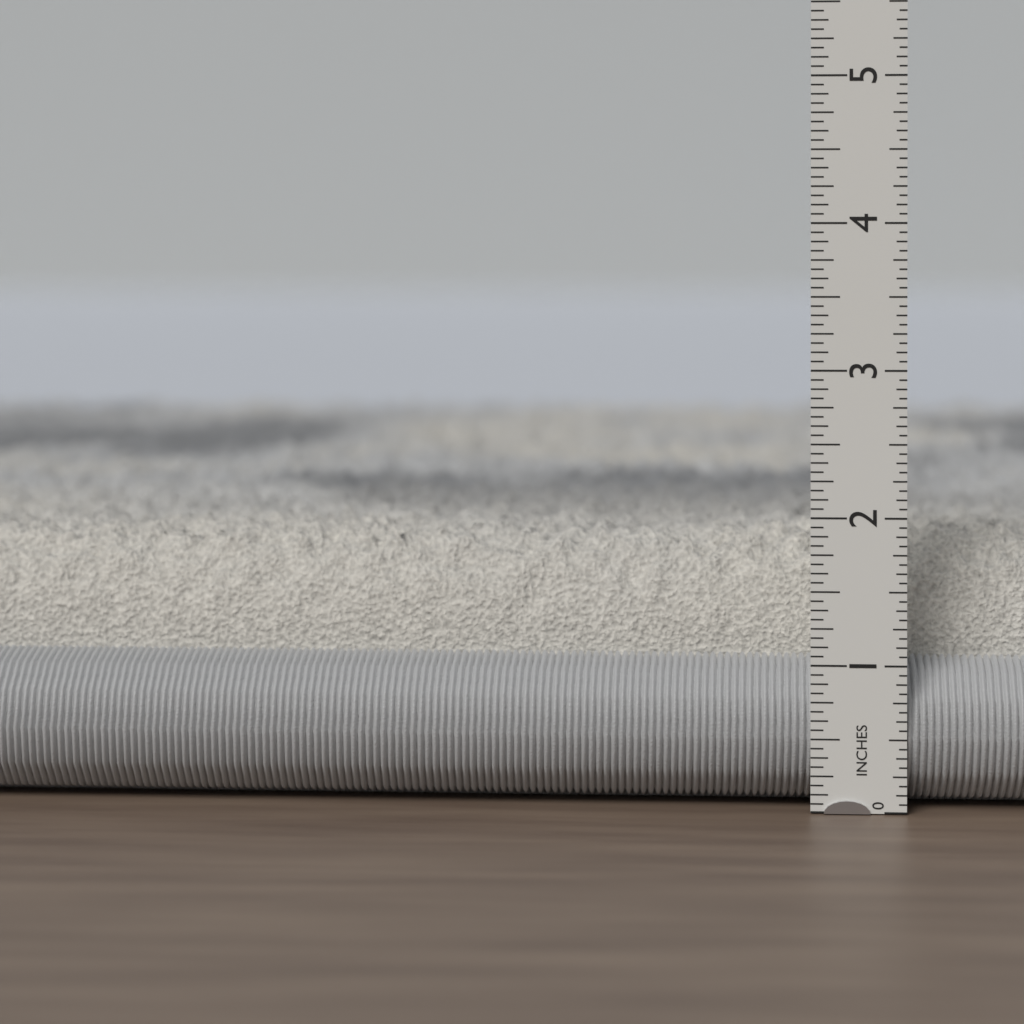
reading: 1.8750 in
